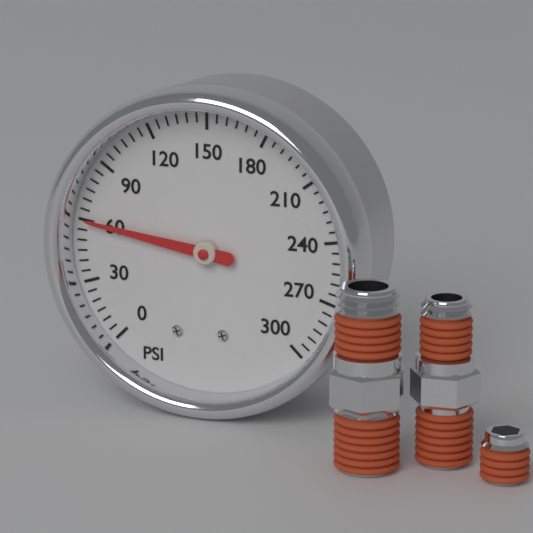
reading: 60 psi
